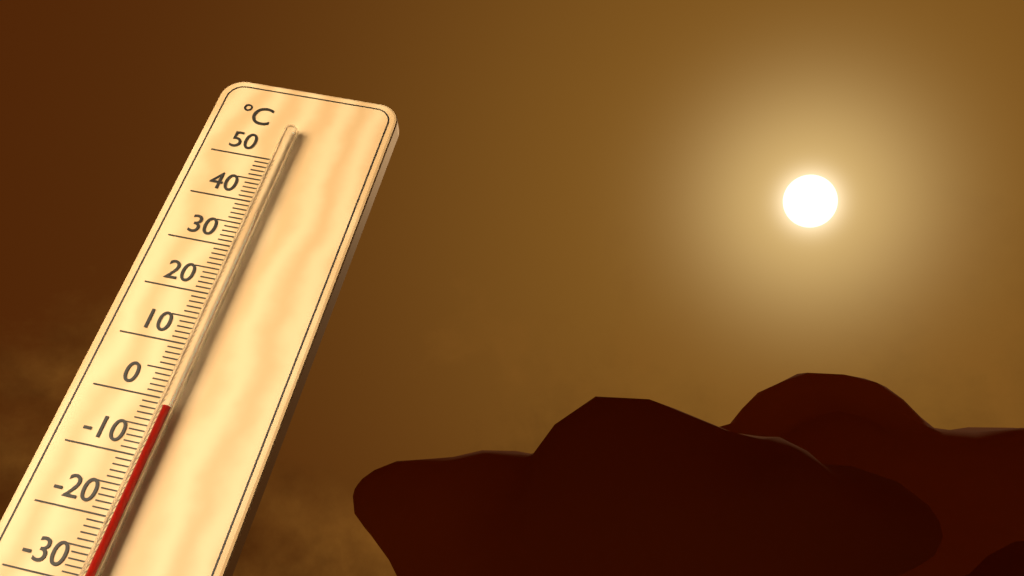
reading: -2 °C
